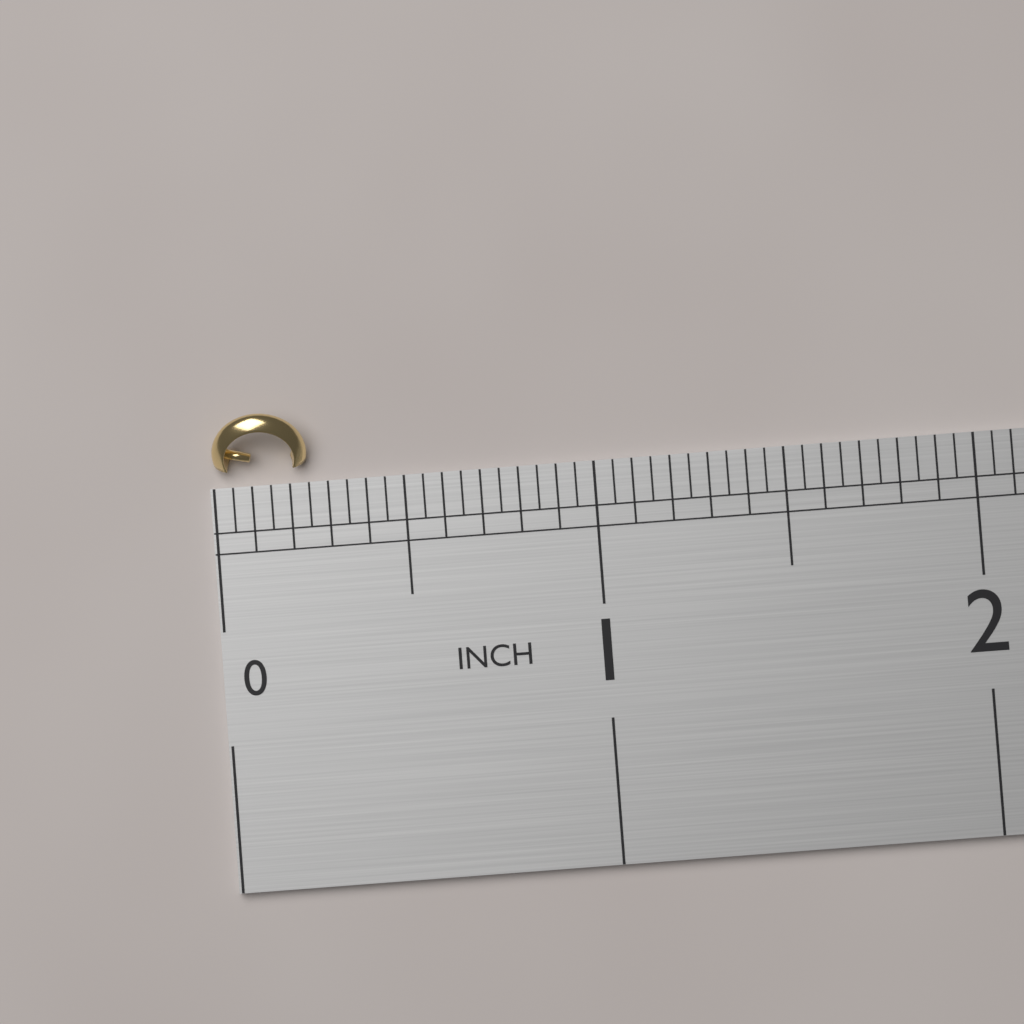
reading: 0.25 in
